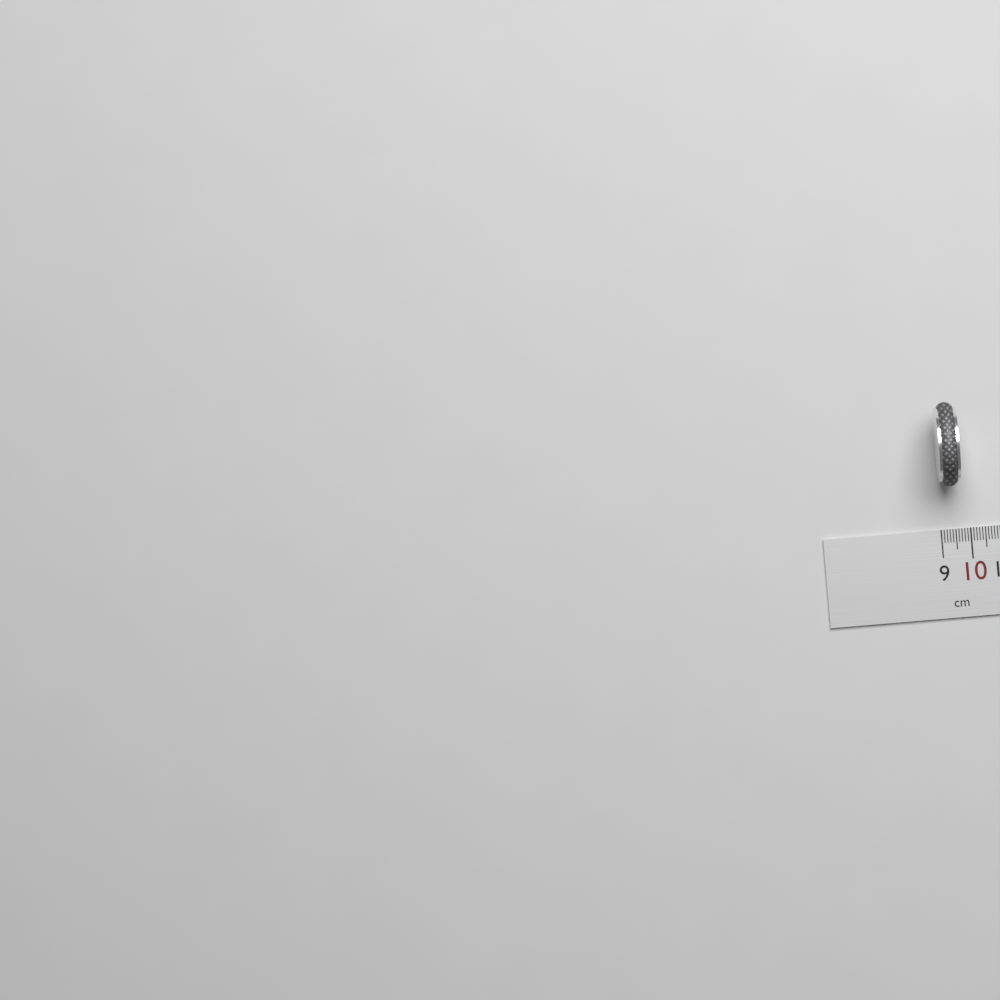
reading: 9.7 cm
